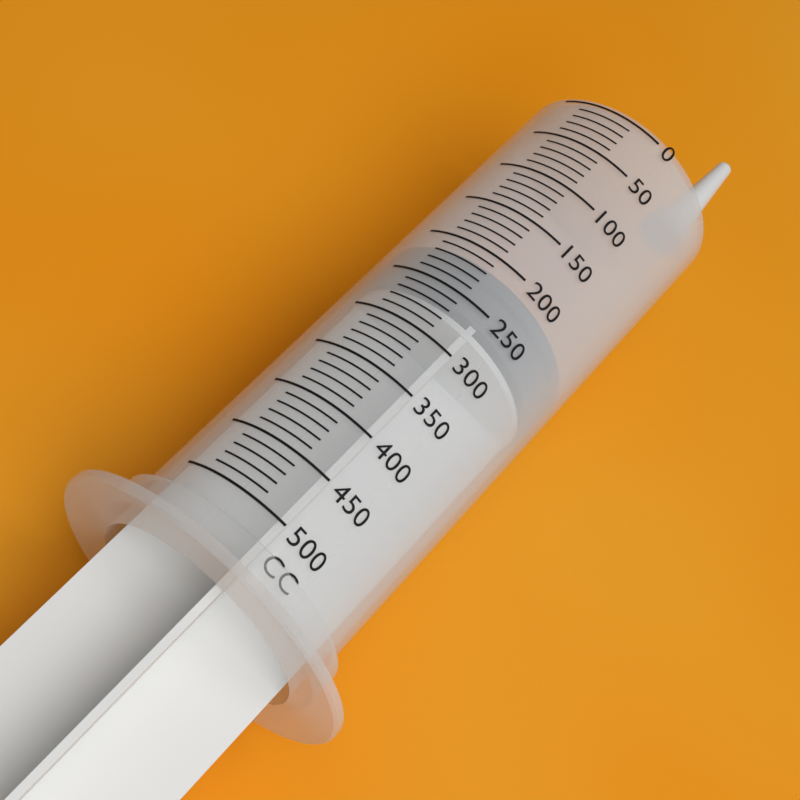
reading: 210 cc
